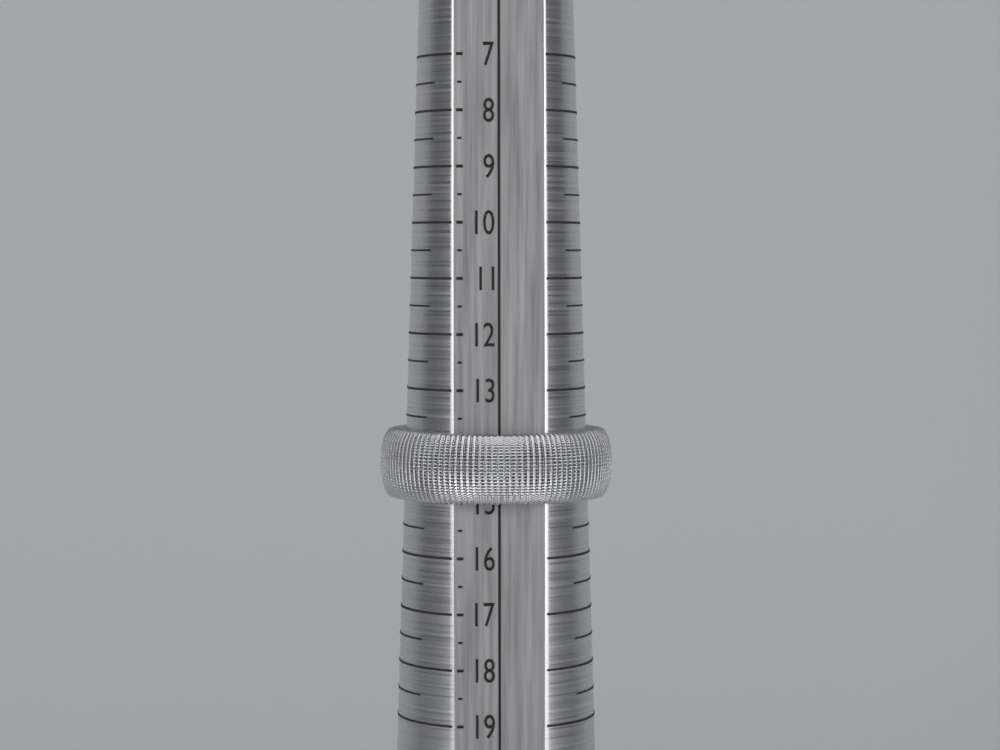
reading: 15.0 (no unit)
